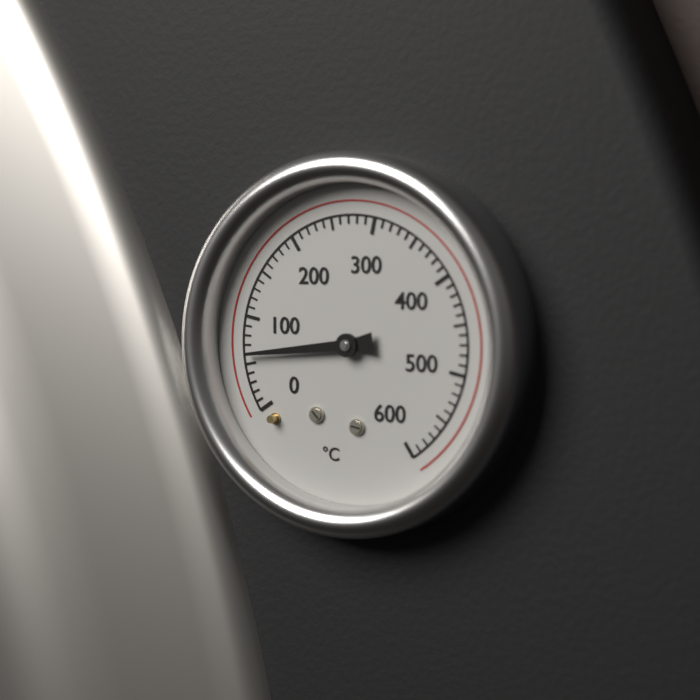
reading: 60 °C
